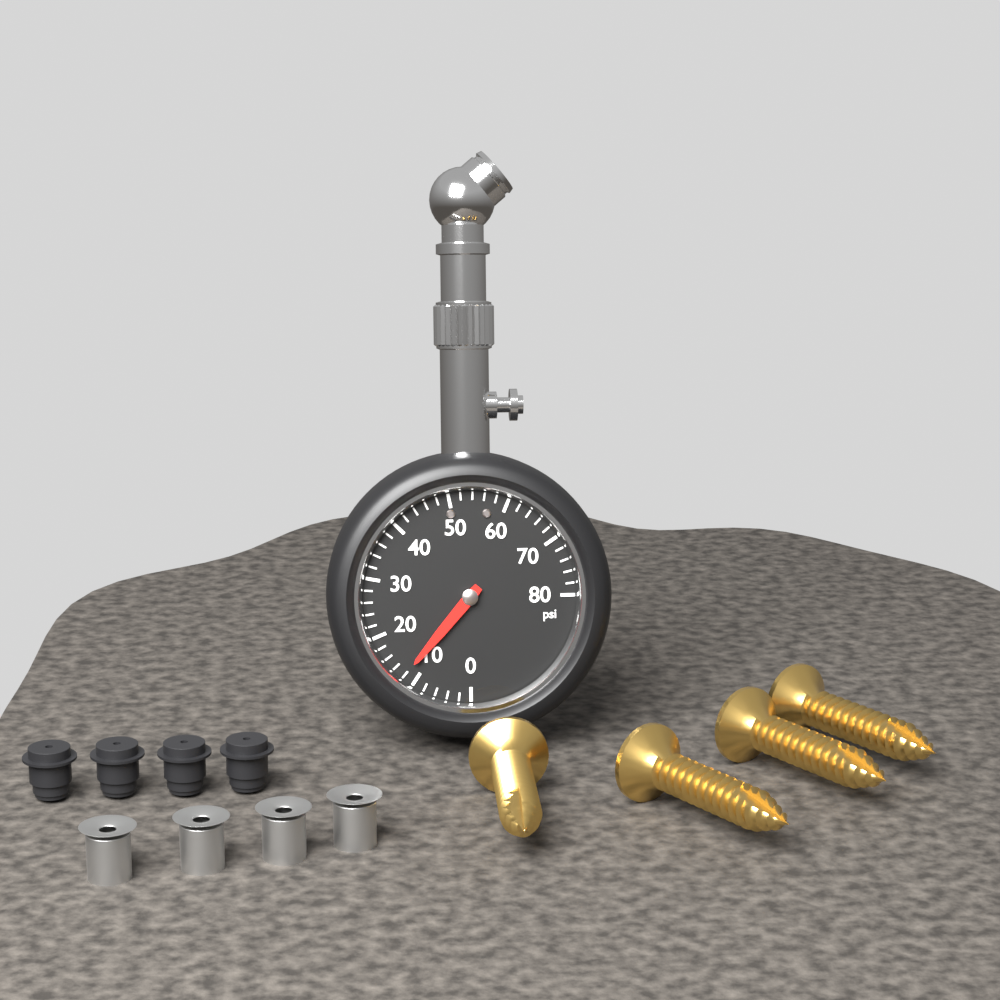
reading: 12 psi
